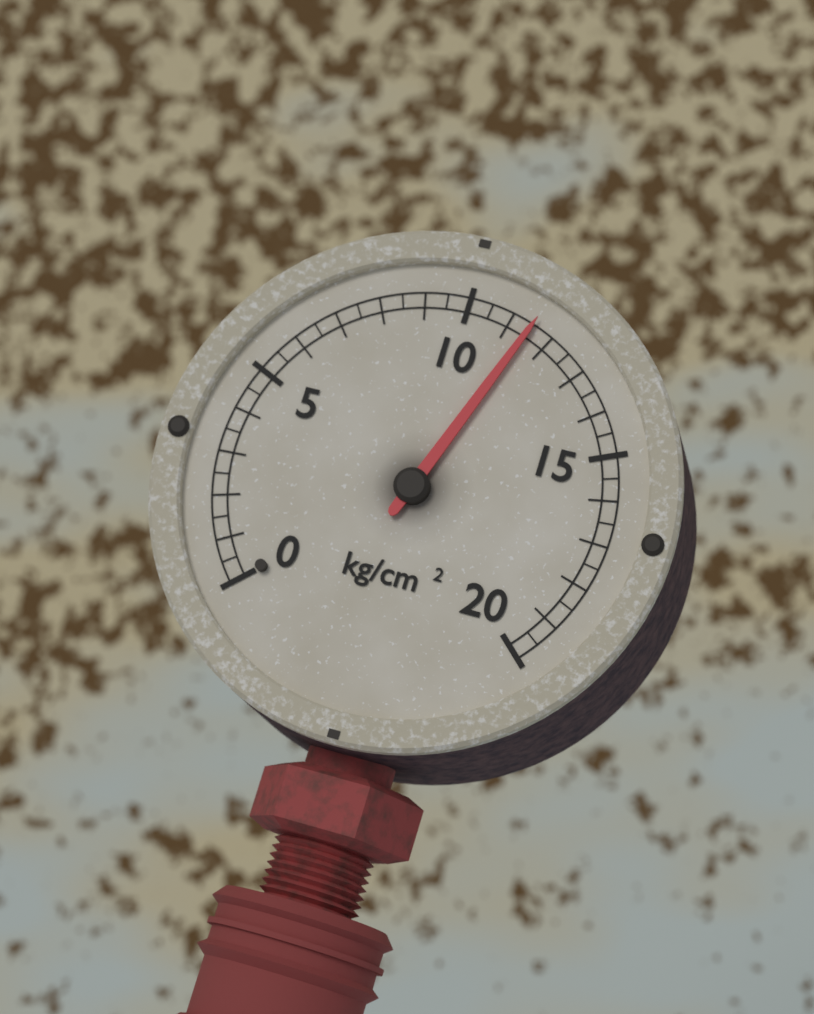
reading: 11.5 kg/cm²
